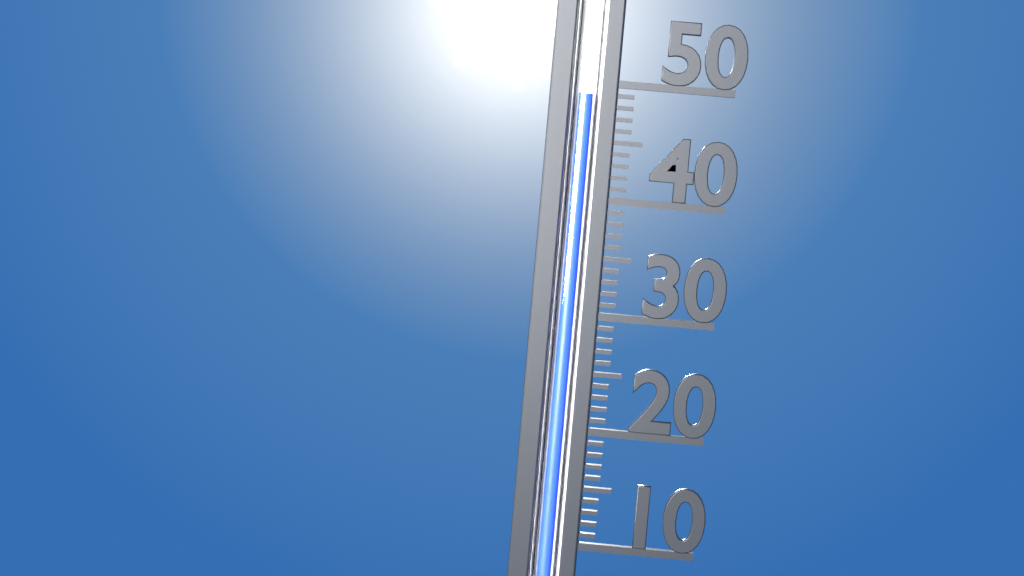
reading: 49 (no unit)
